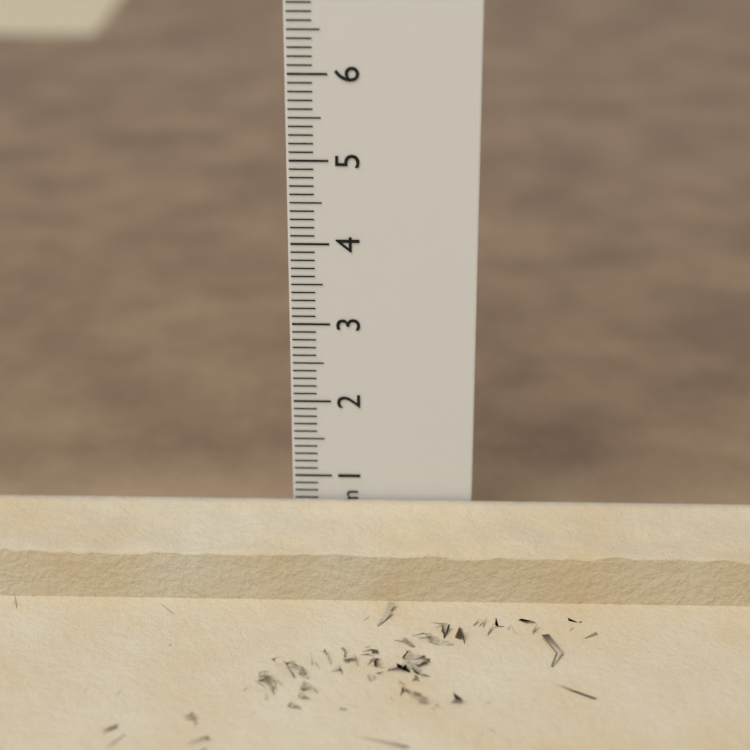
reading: 0.7 cm
